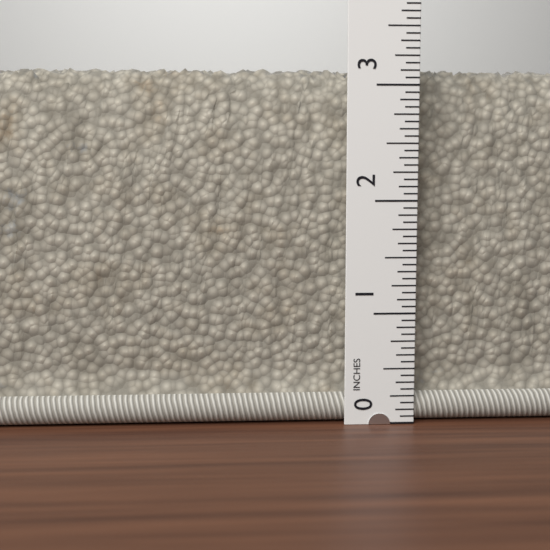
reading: 3.1875 in
